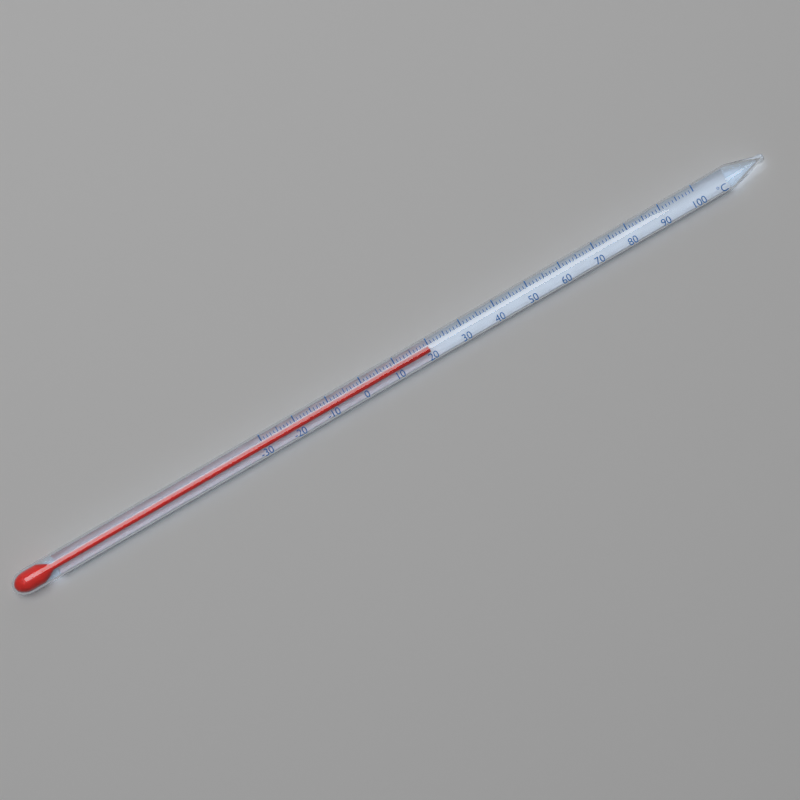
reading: 20 °C
